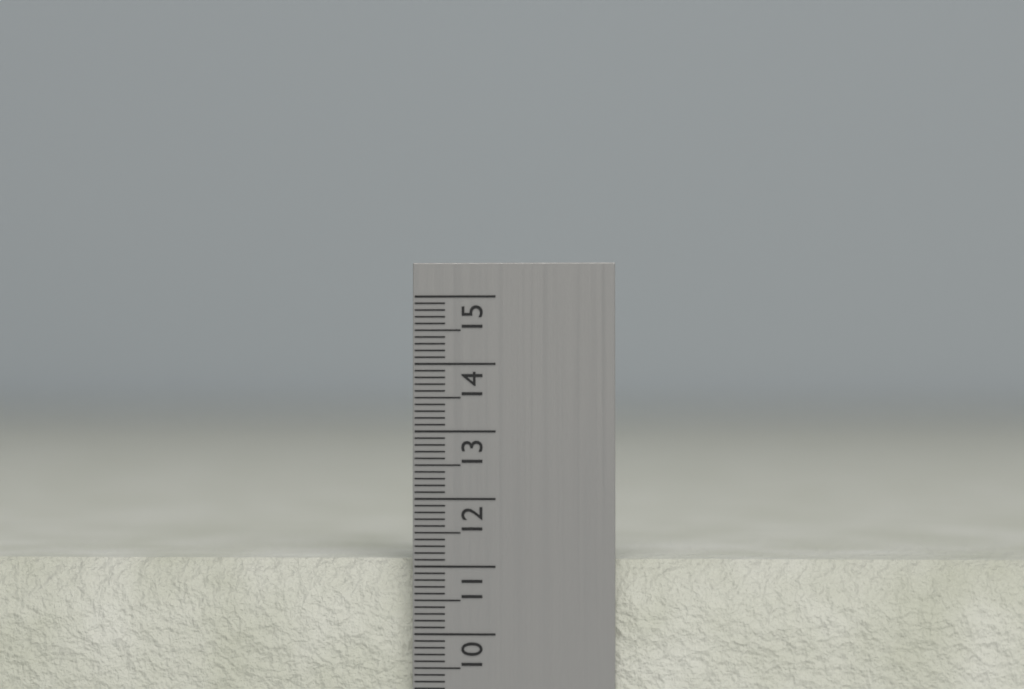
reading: 11.1 cm
